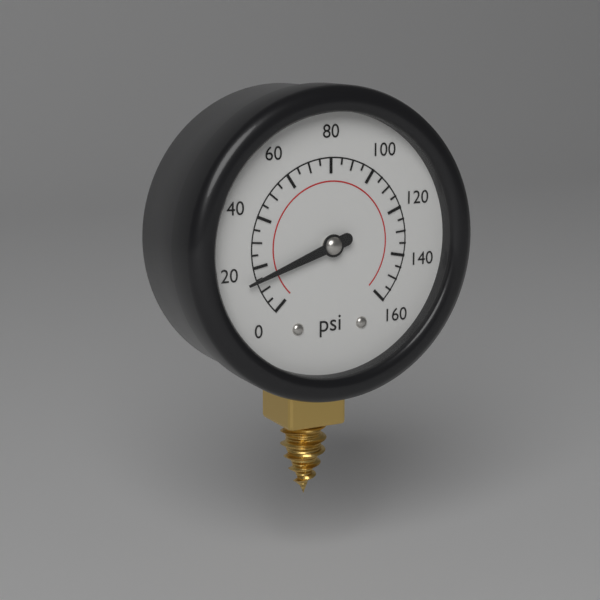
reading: 15 psi
